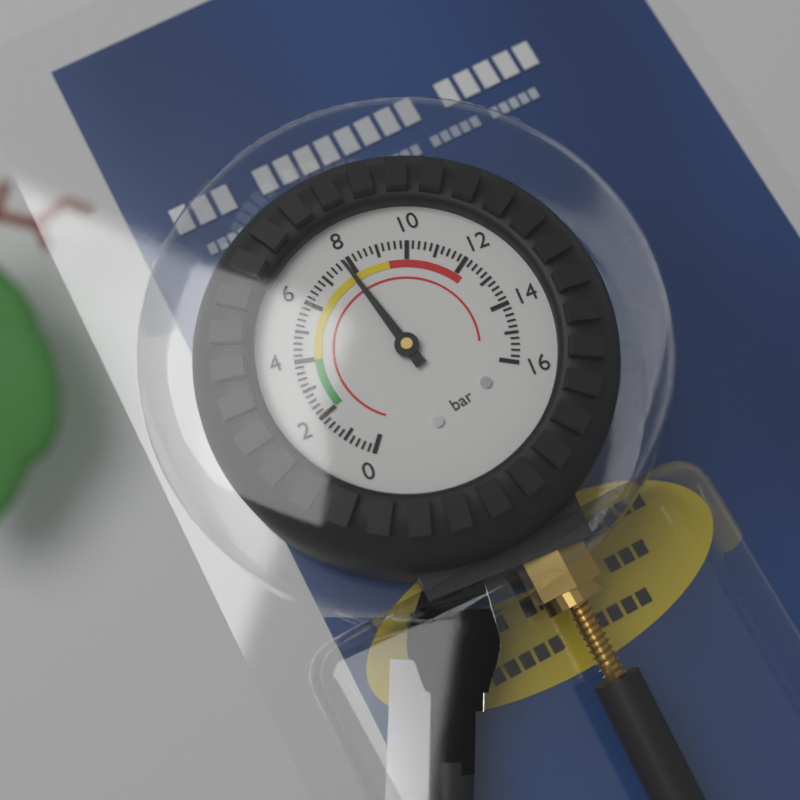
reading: 7.8 bar
